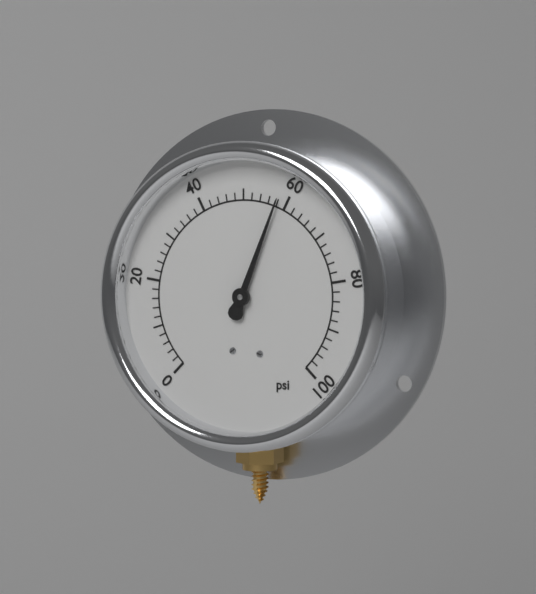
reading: 58 psi
